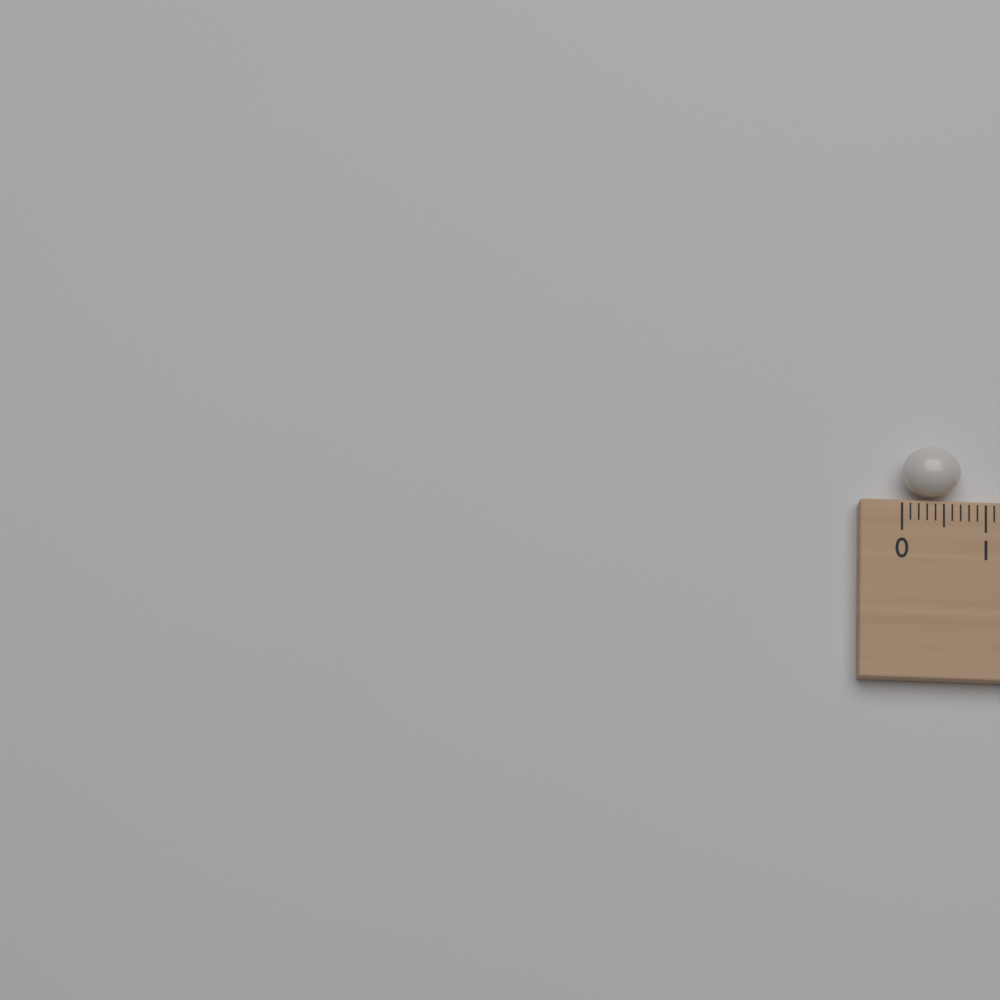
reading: 0.7 (no unit)
